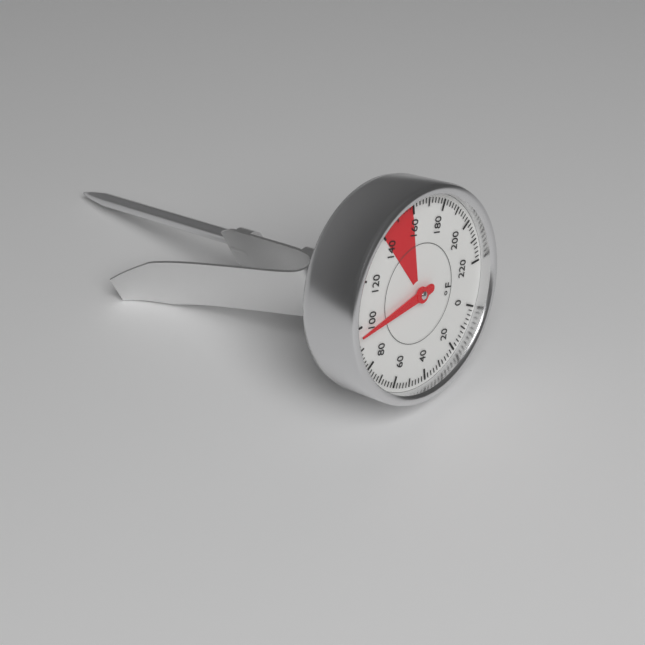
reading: 96 °F
